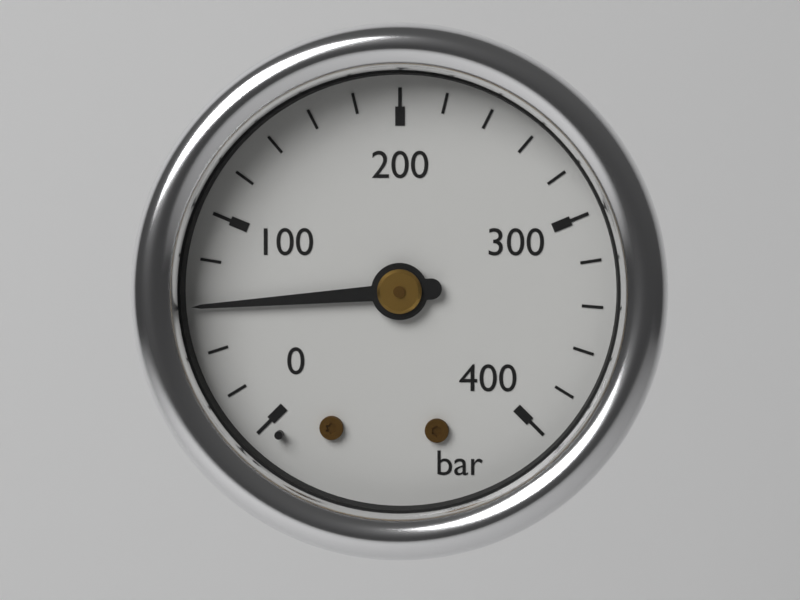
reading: 60 bar
